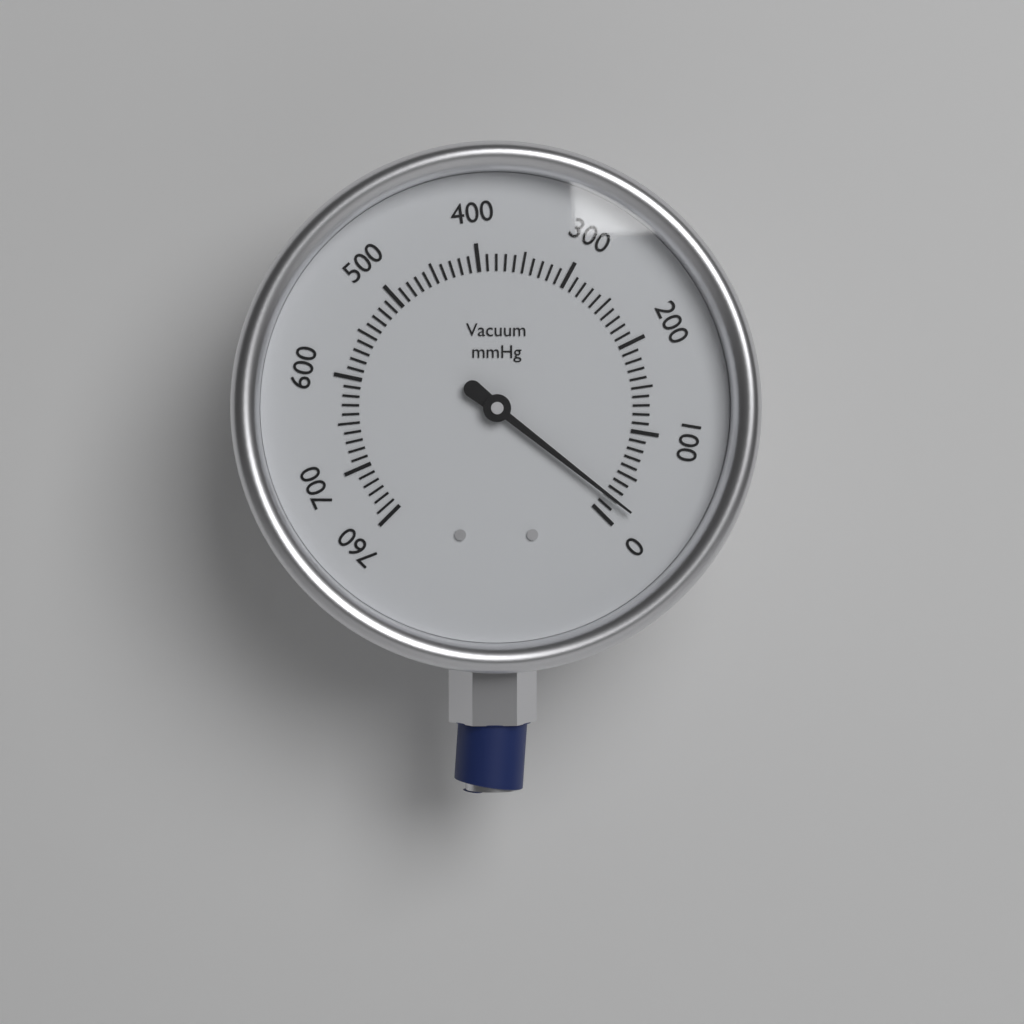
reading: 20 mmHg
